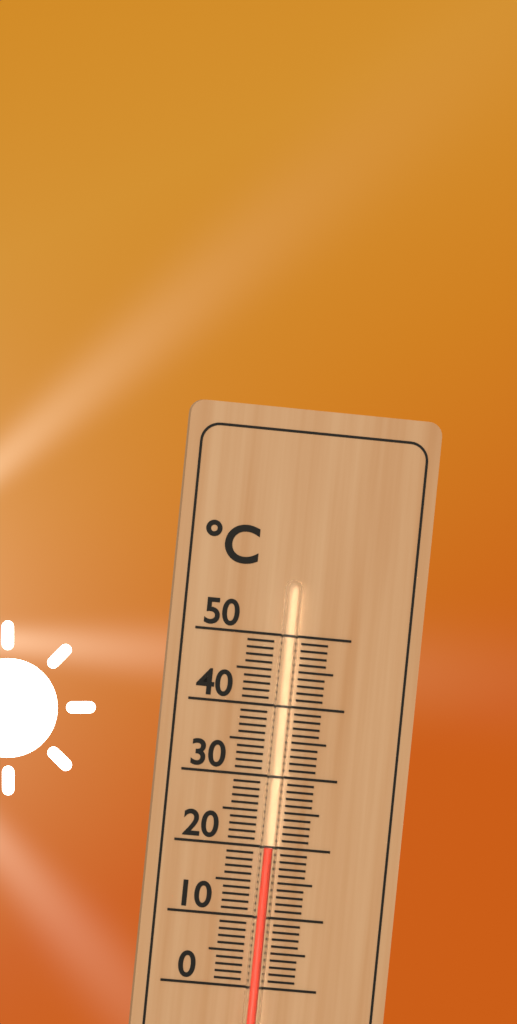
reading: 20 °C
